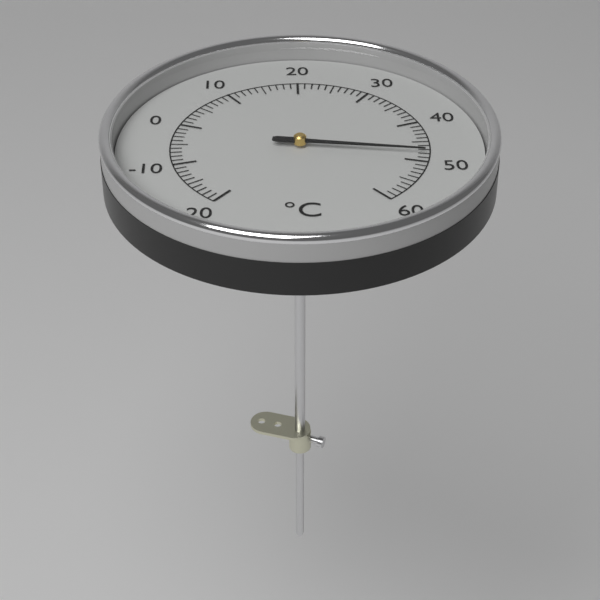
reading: 48 °C
